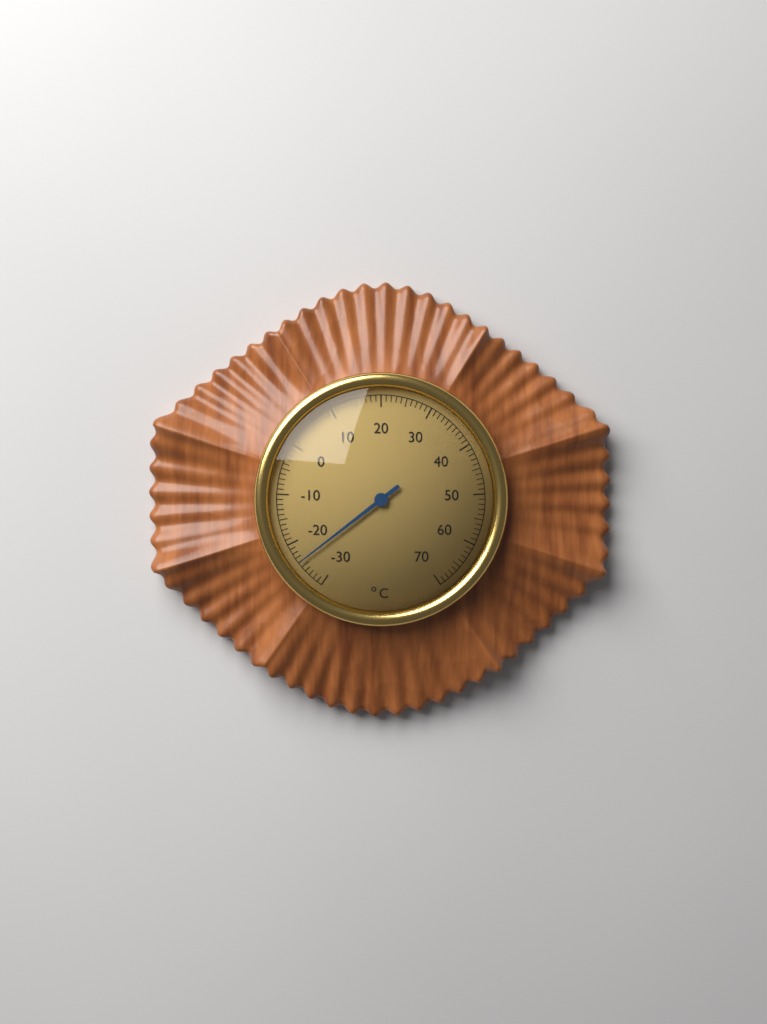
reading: -24 °C
